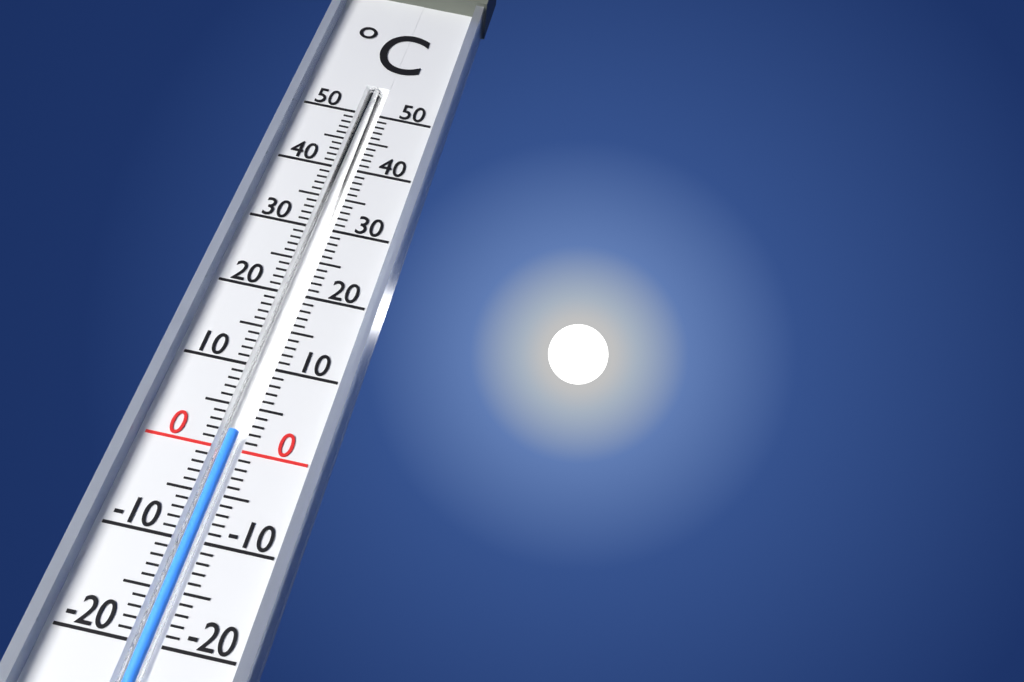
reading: 2 °C
